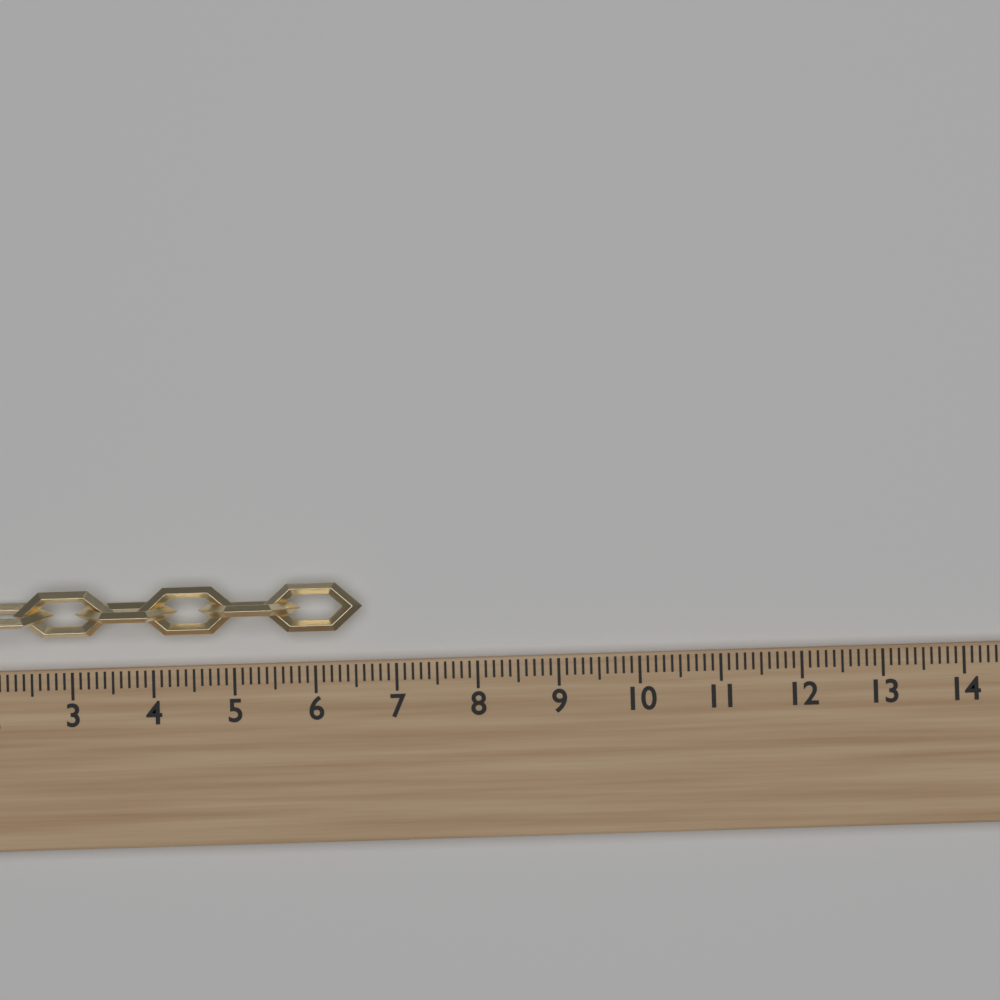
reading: 6.6 (no unit)
